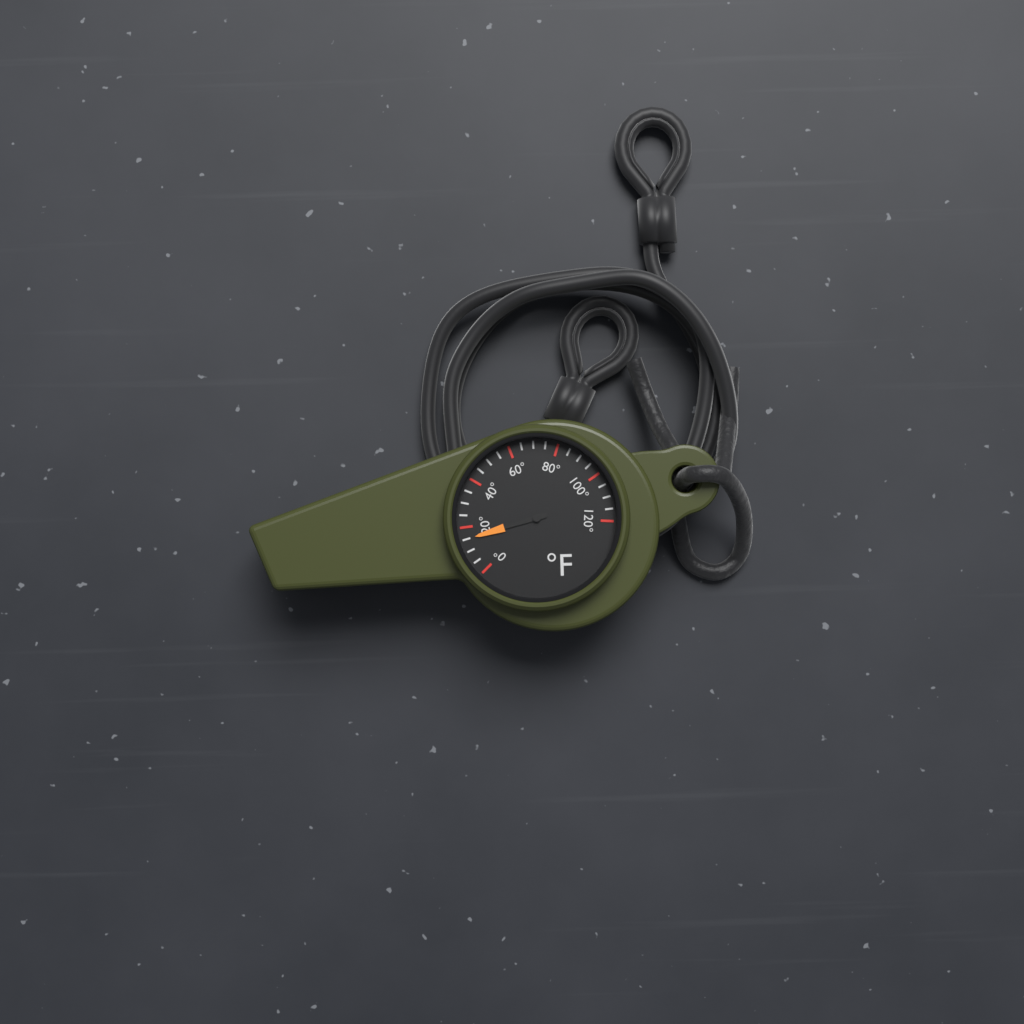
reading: 15 °F
